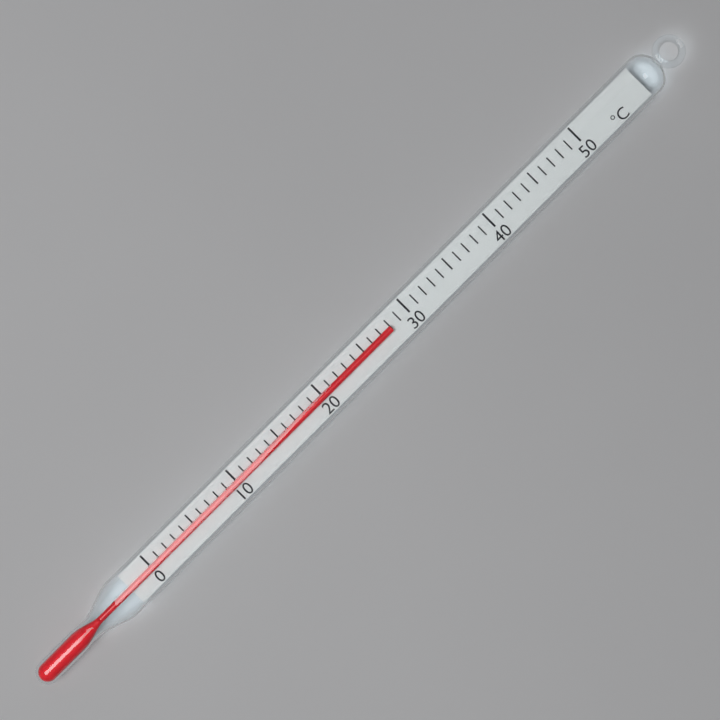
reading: 28 °C
